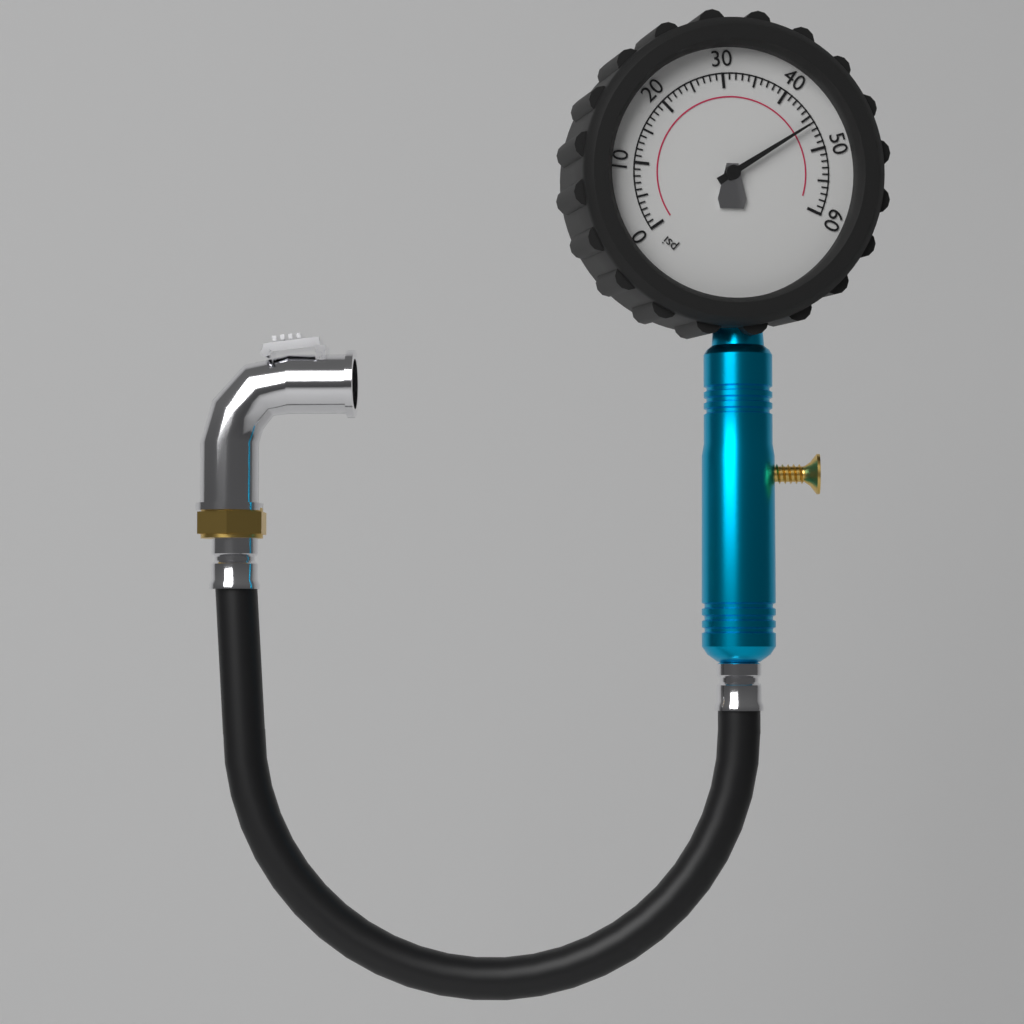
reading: 46 psi
